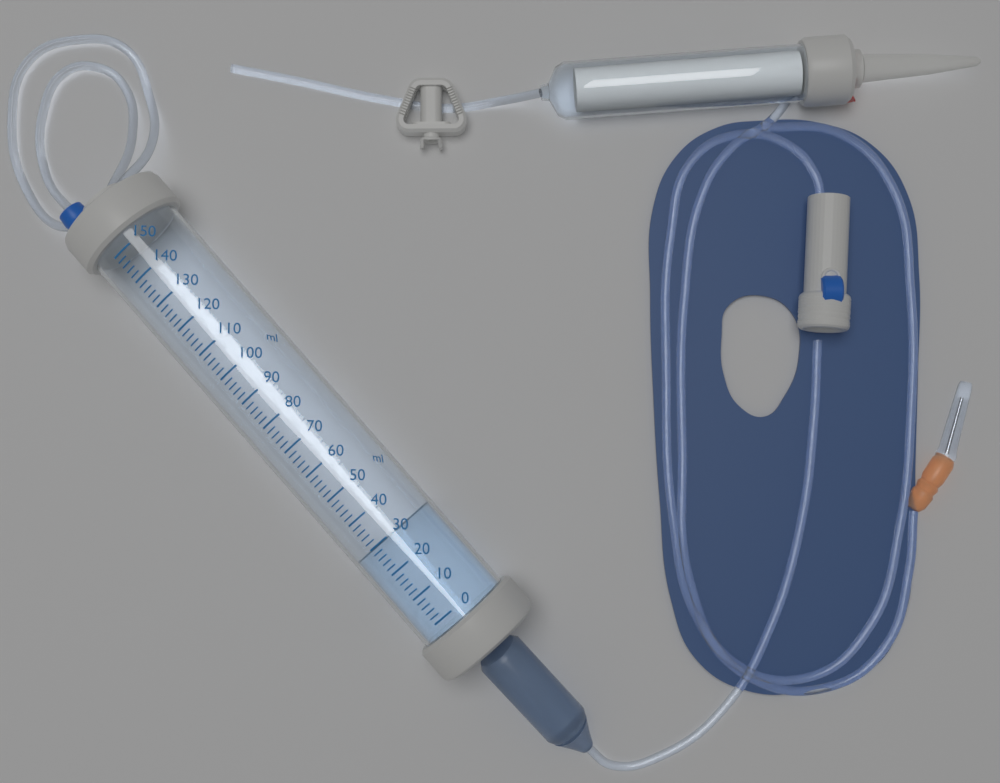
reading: 30 ml
